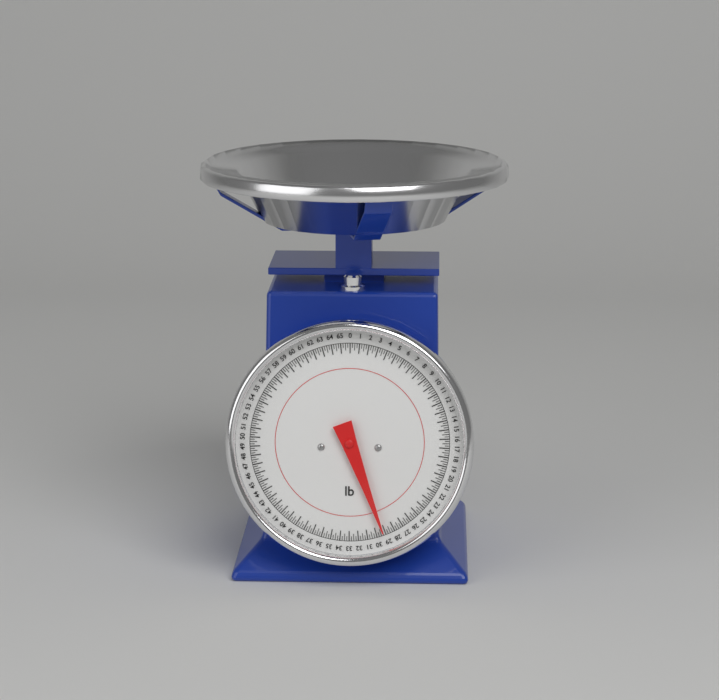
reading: 29.25 lb
